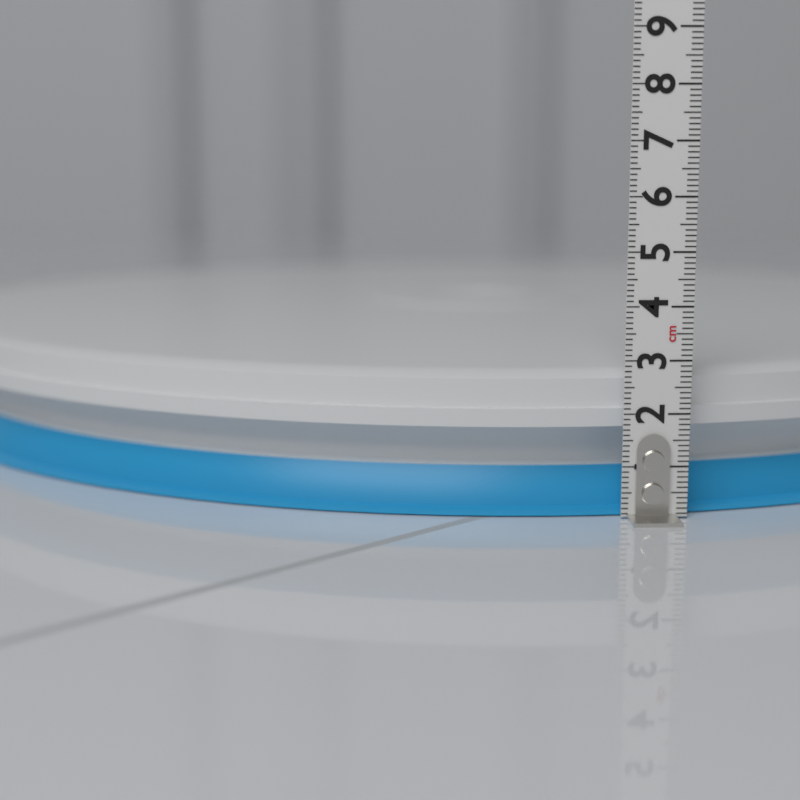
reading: 2.8 cm
